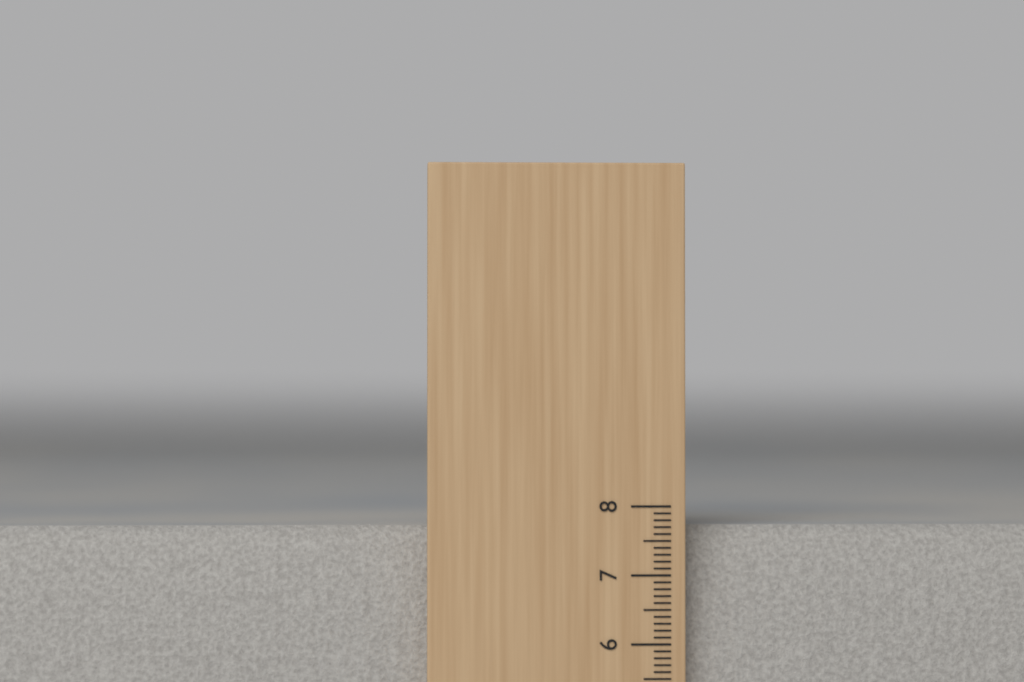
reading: 7.7 cm
